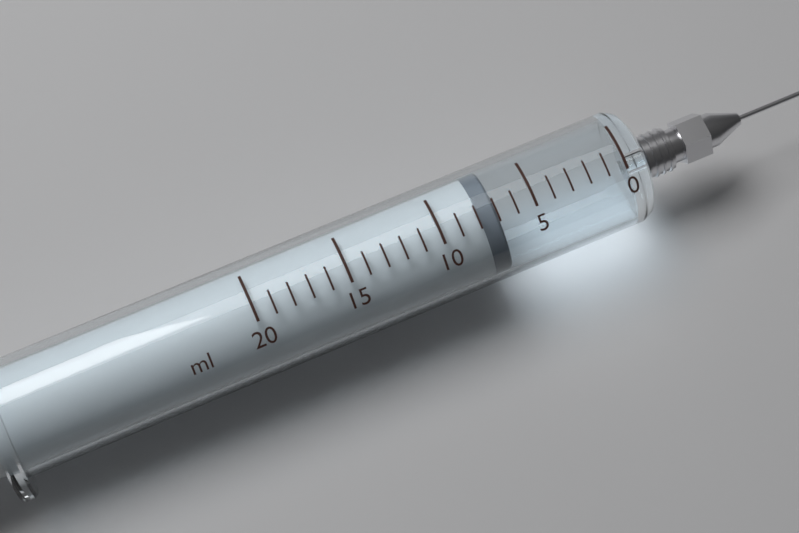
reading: 7 ml
